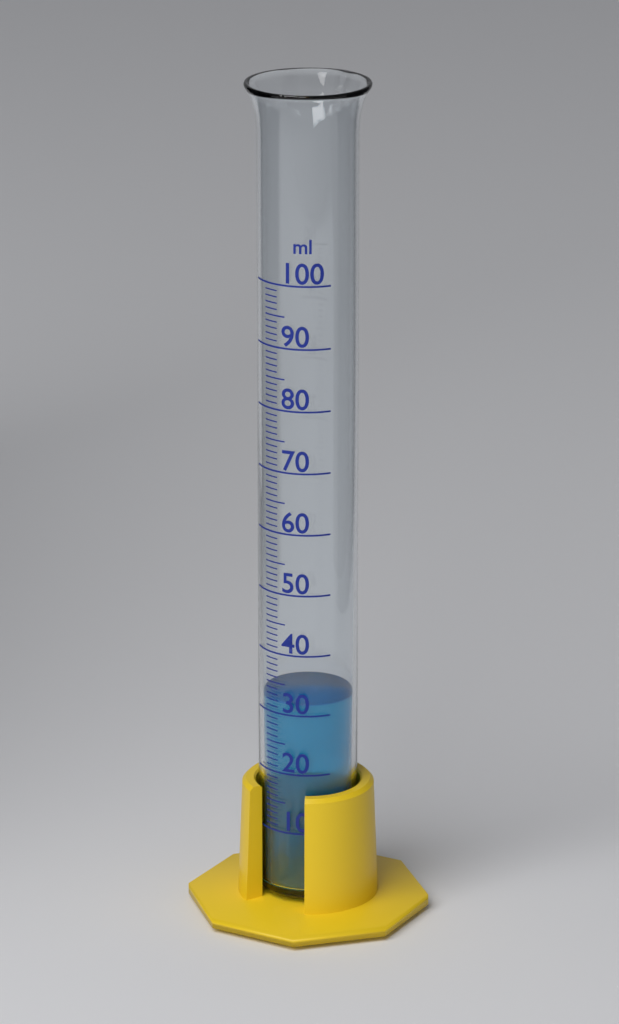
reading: 32 ml
